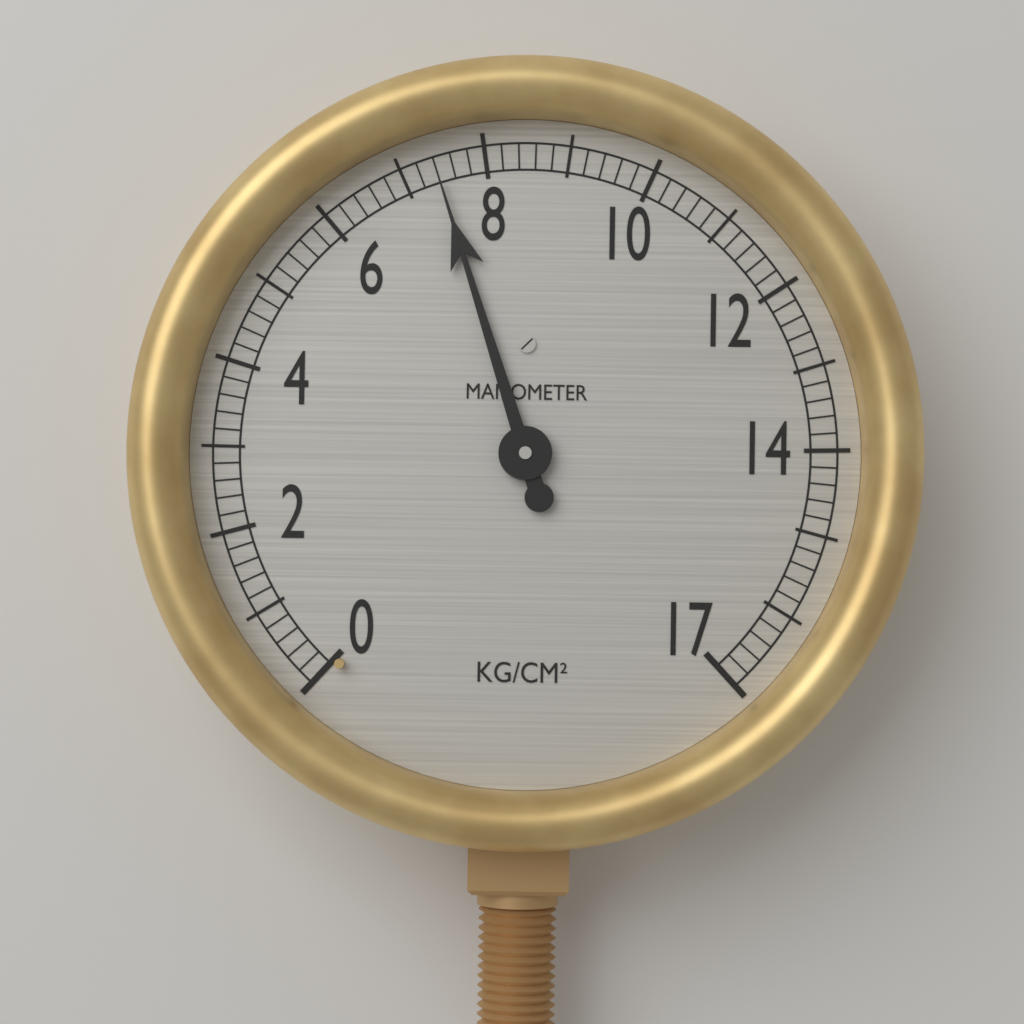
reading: 7.4 kg/cm²
